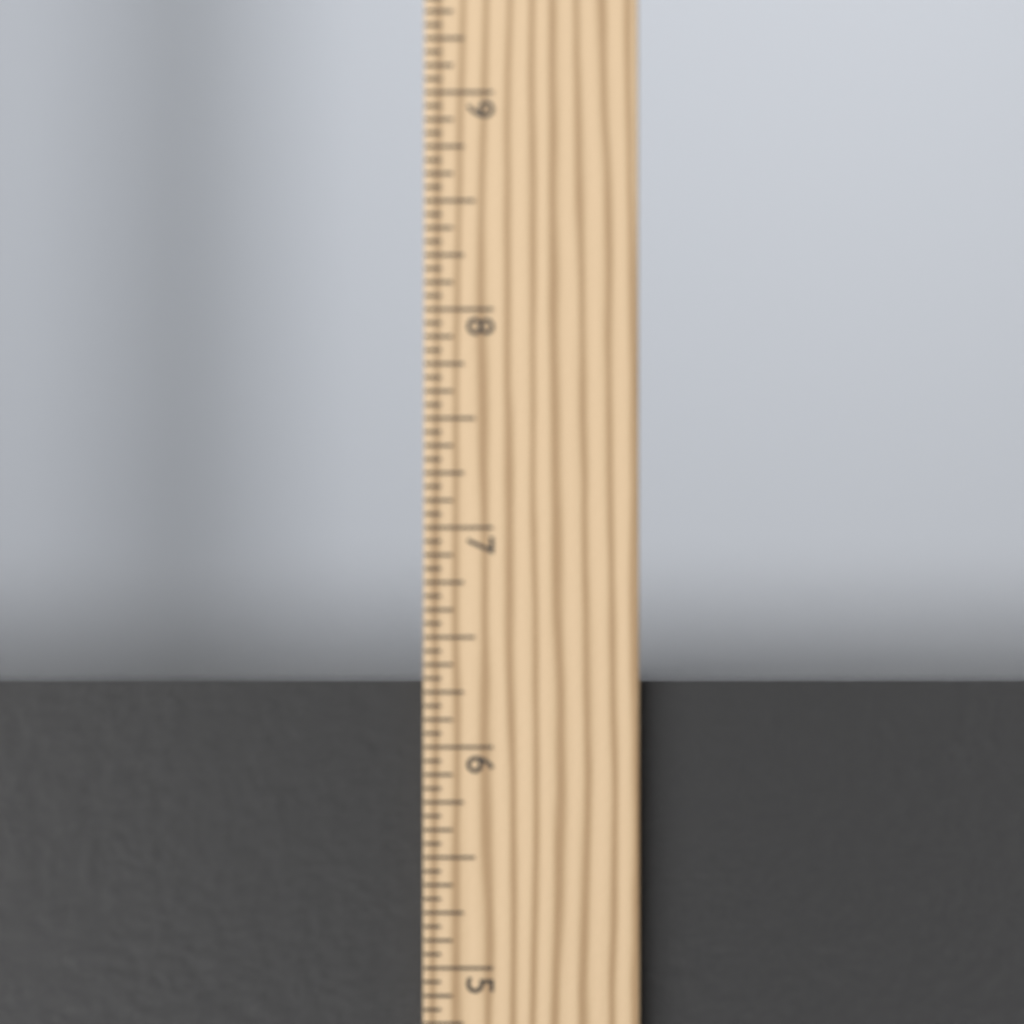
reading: 6.3125 in
